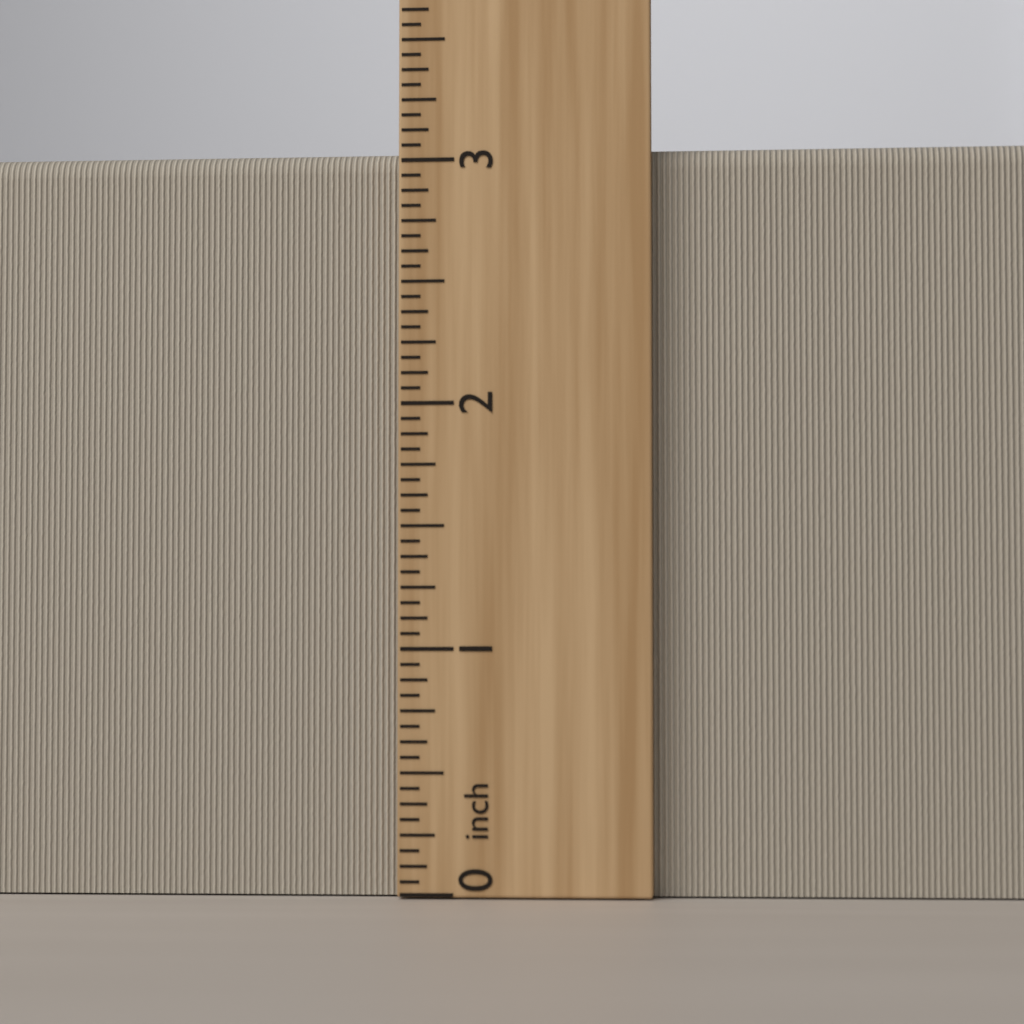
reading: 3.0625 inch
